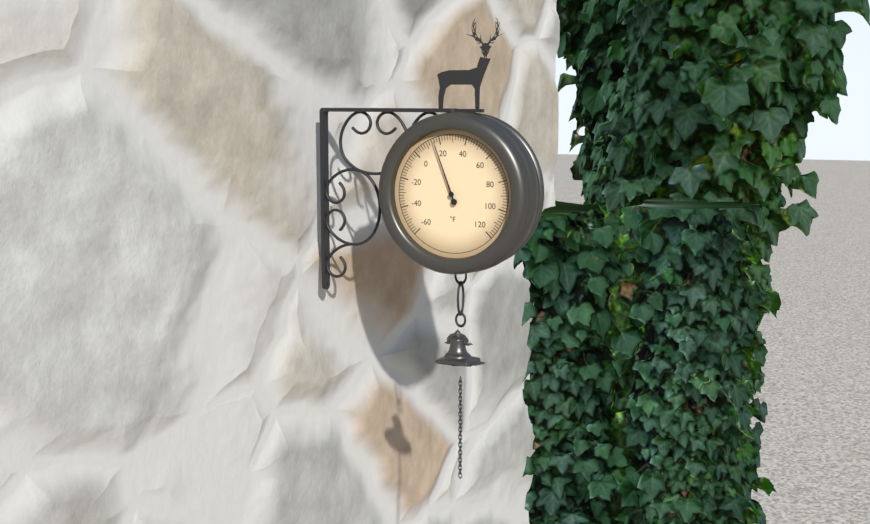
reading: 16 °F
